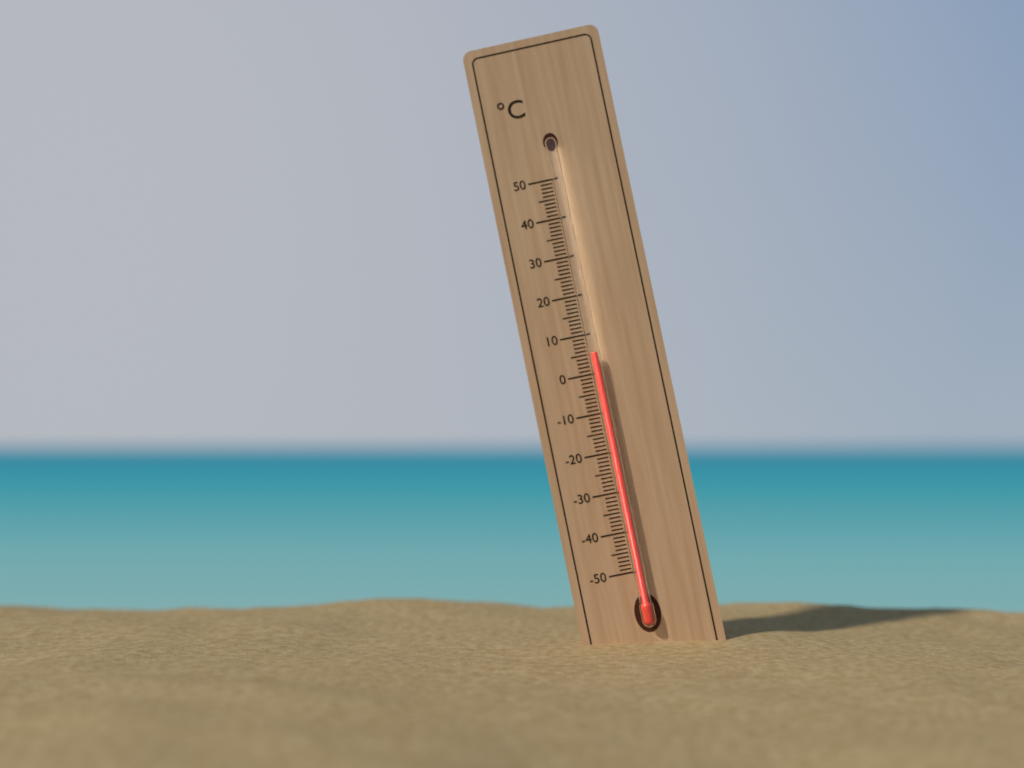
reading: 5 °C
